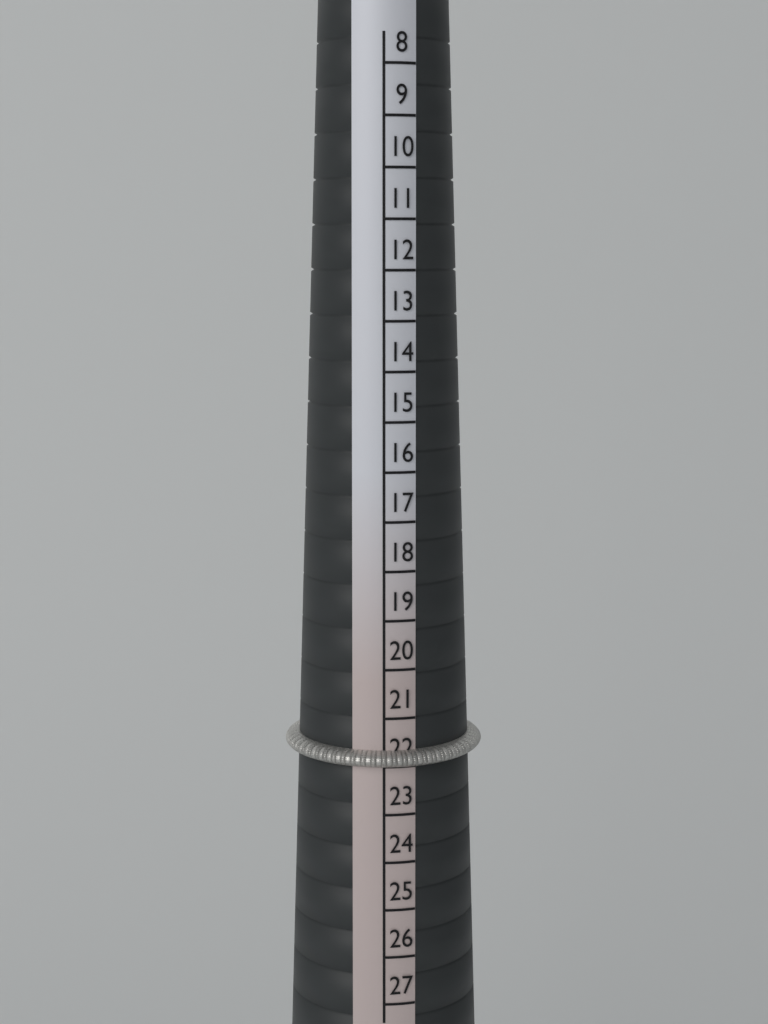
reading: 22 (no unit)
